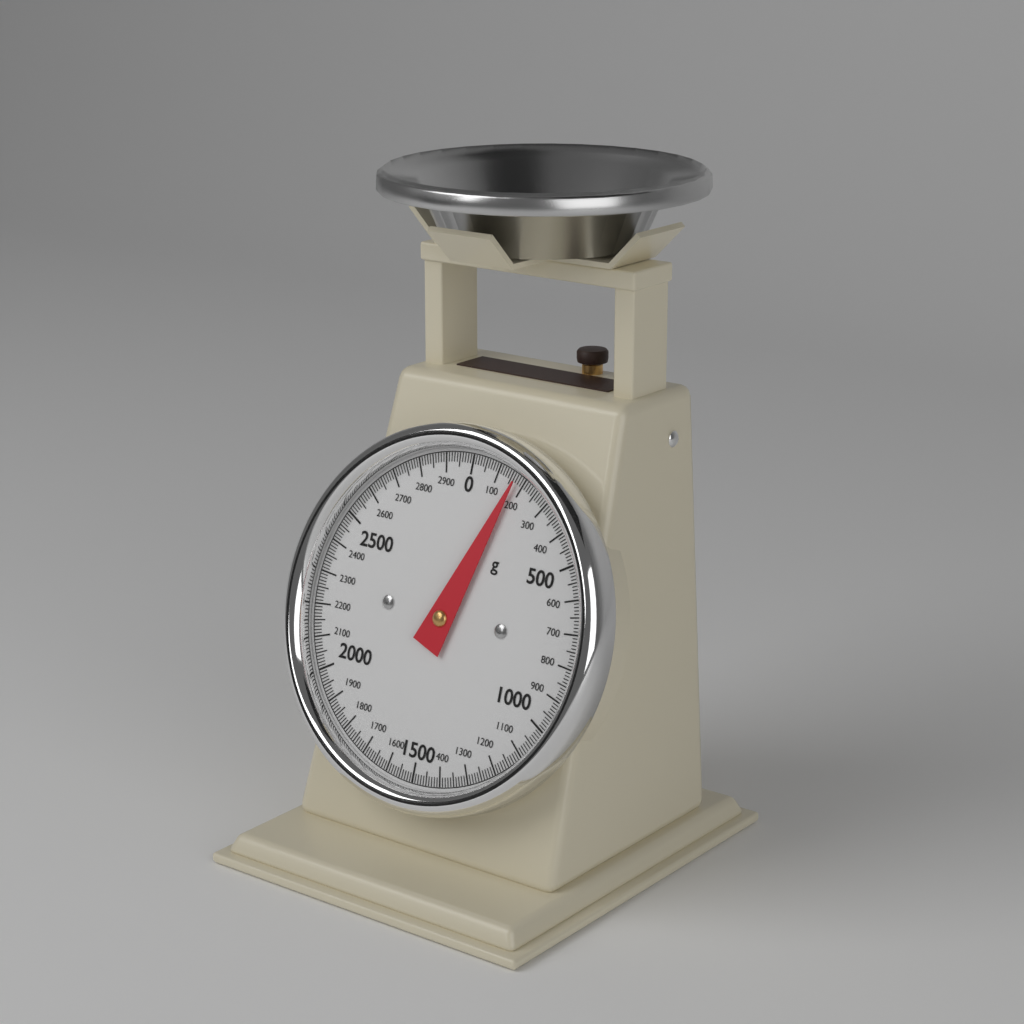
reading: 170 g
